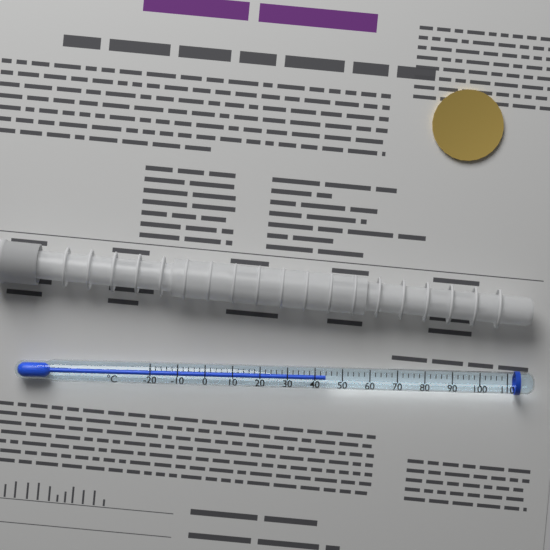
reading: 44 °C
